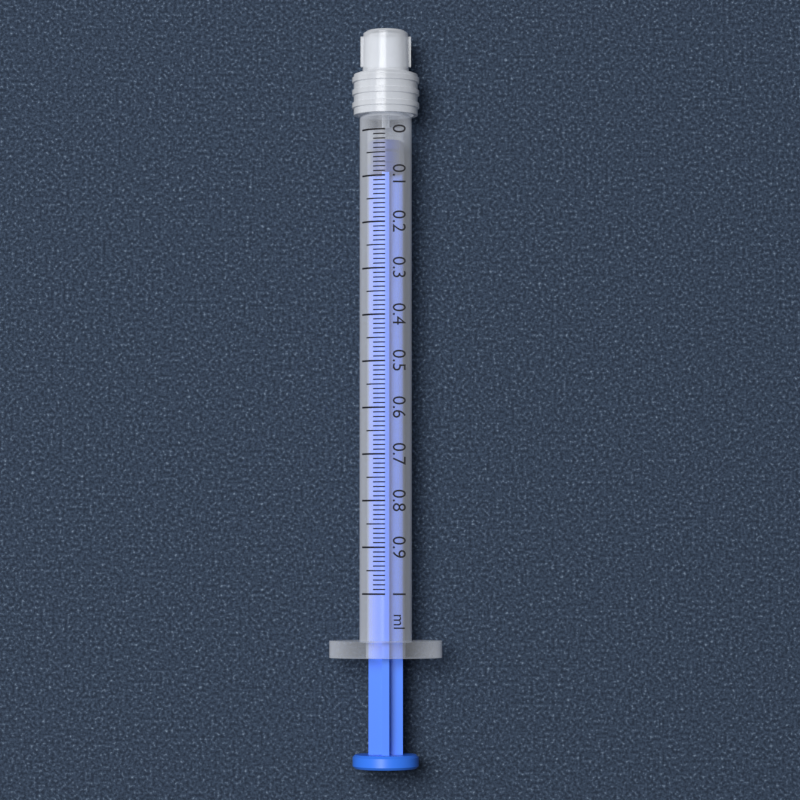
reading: 0.02 ml
